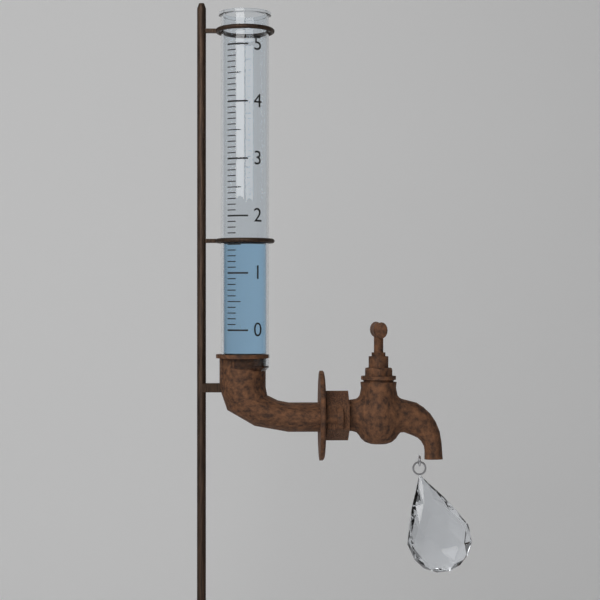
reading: 1.6 (no unit)
